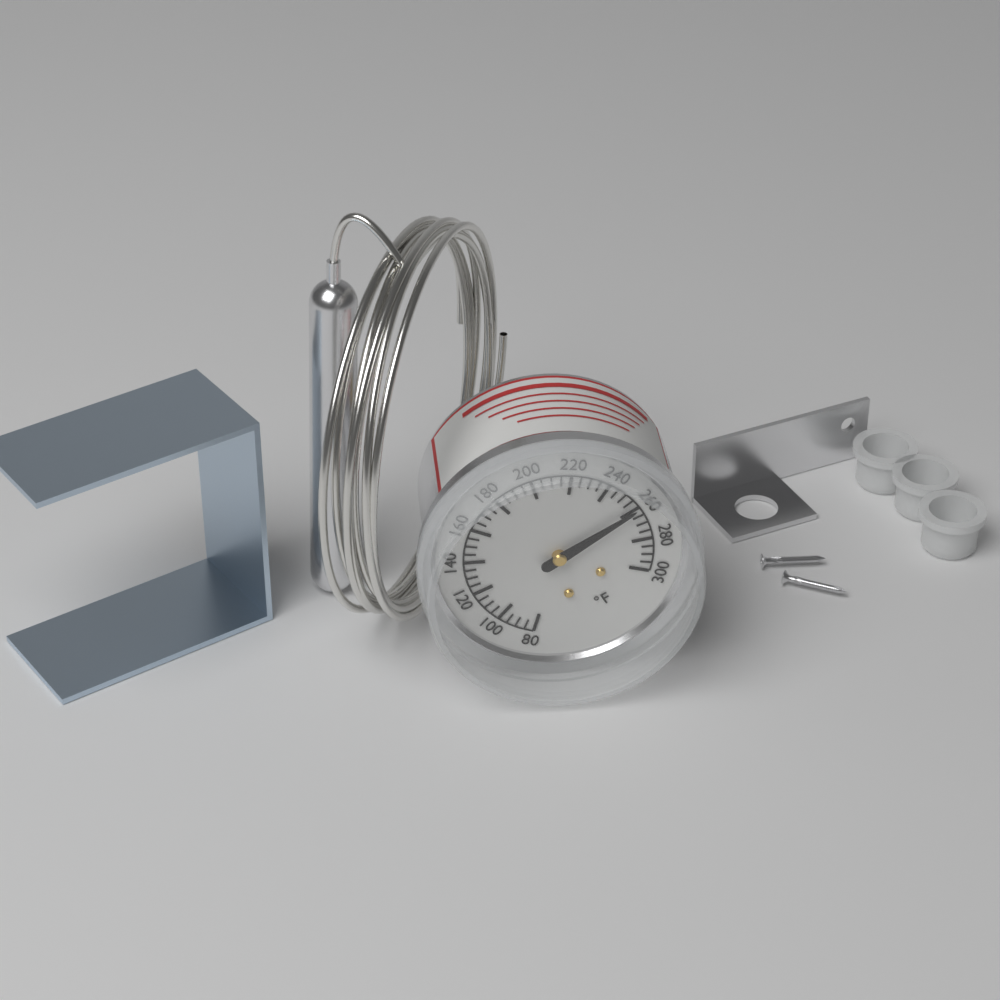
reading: 260 °F
